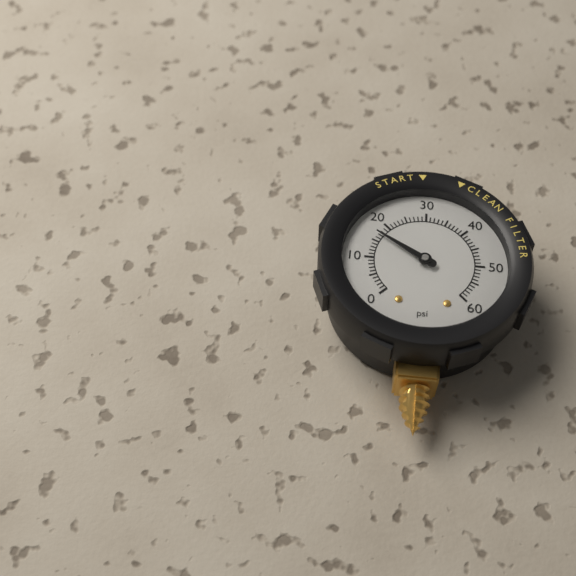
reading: 17 psi
